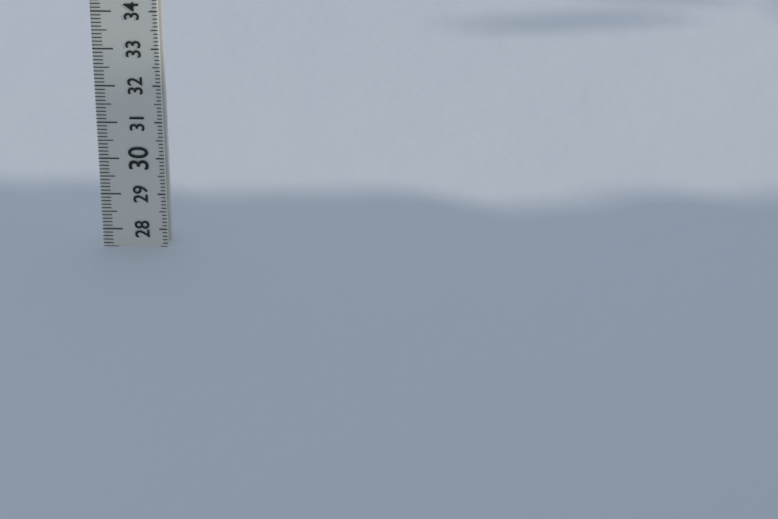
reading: 27.5 (no unit)
